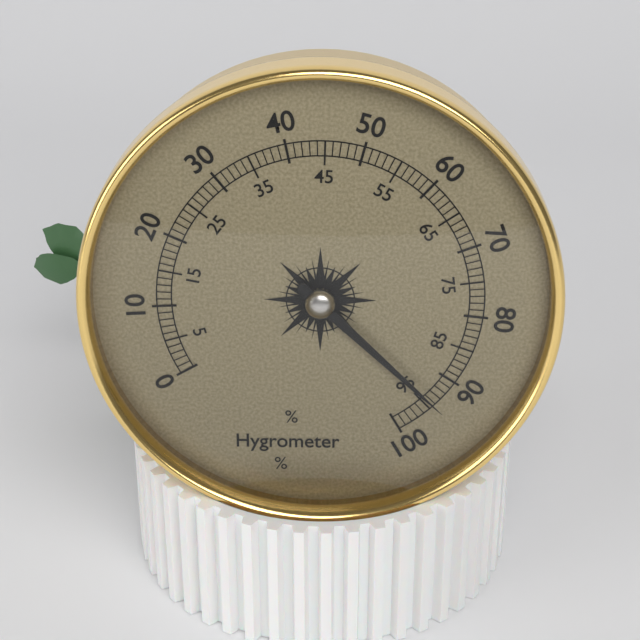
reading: 94 %
